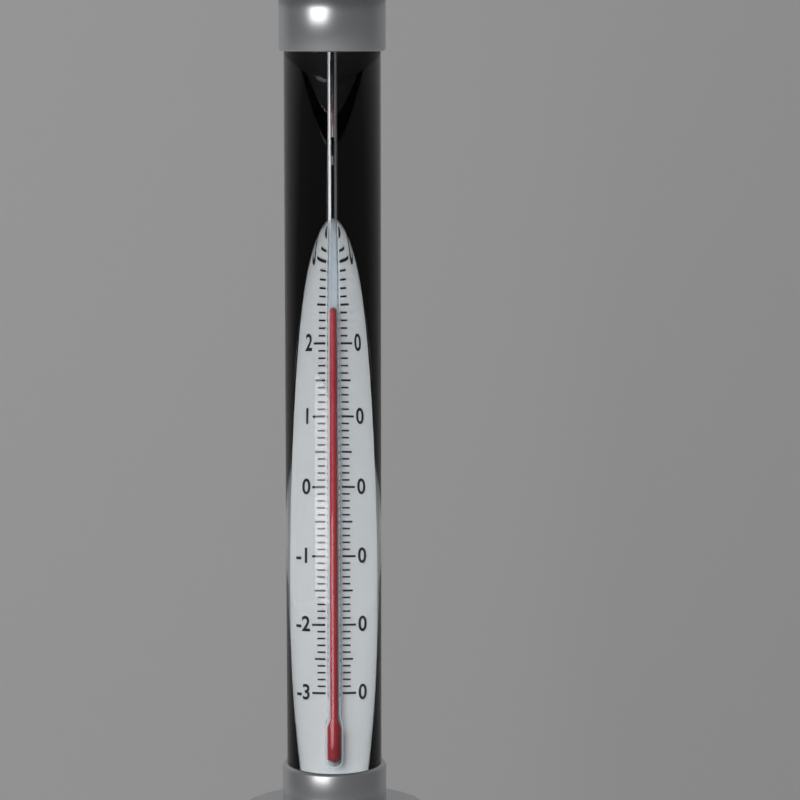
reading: 25 °C
